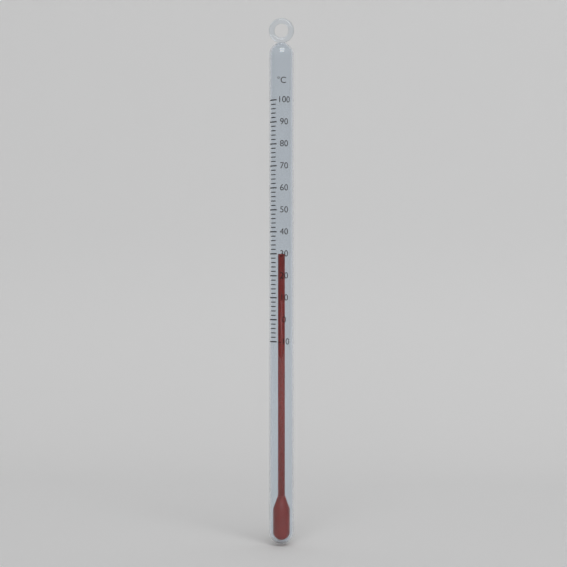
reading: 30 °C
